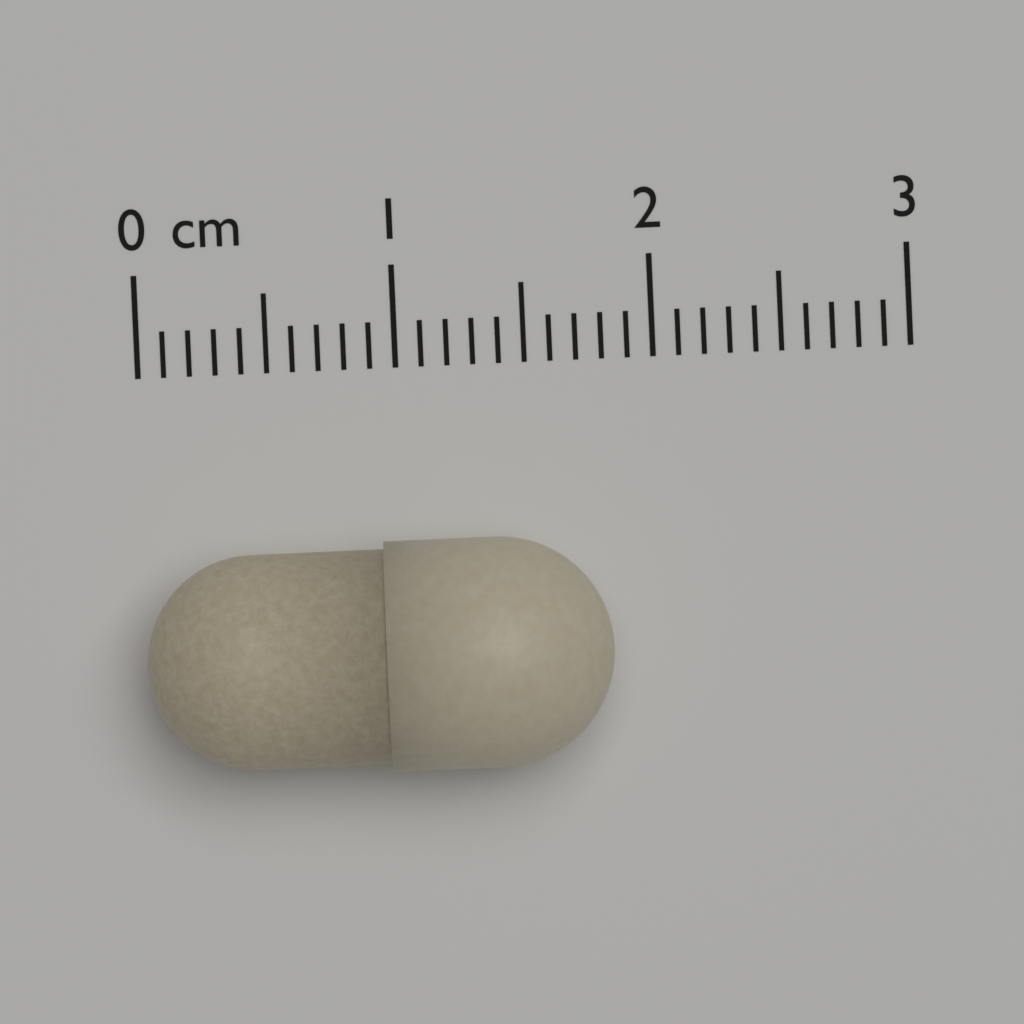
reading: 1.8 cm
